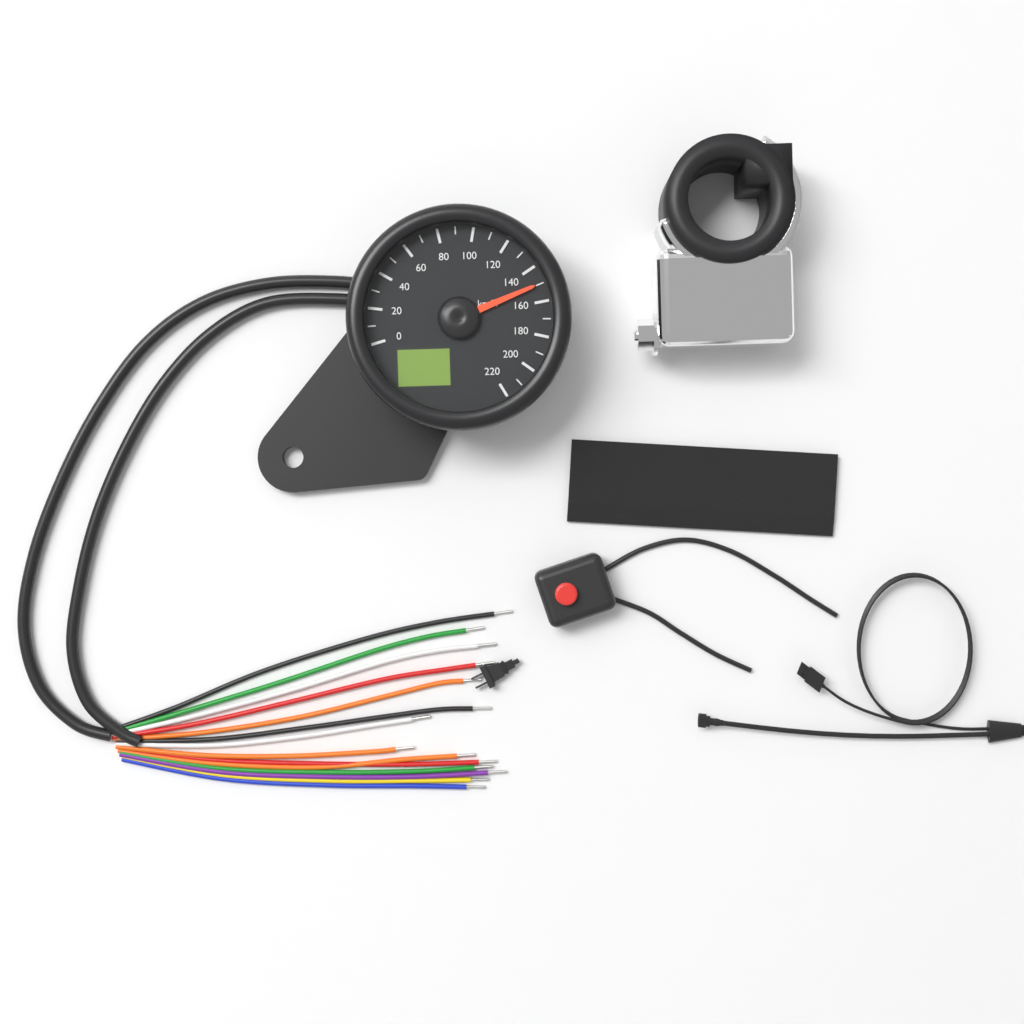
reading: 150 km/h
